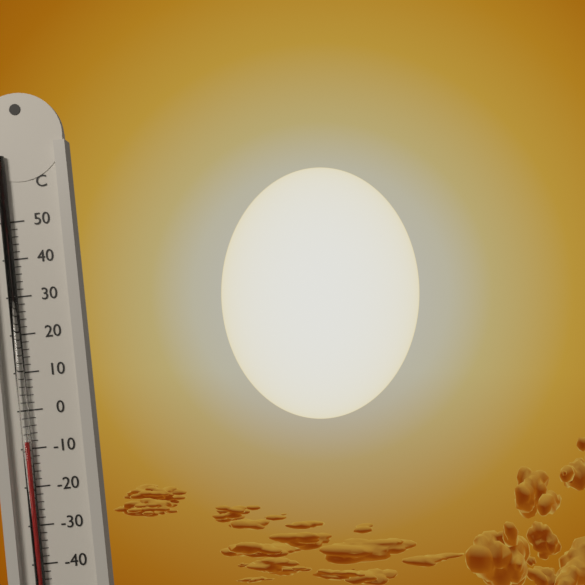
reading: -8 °C
